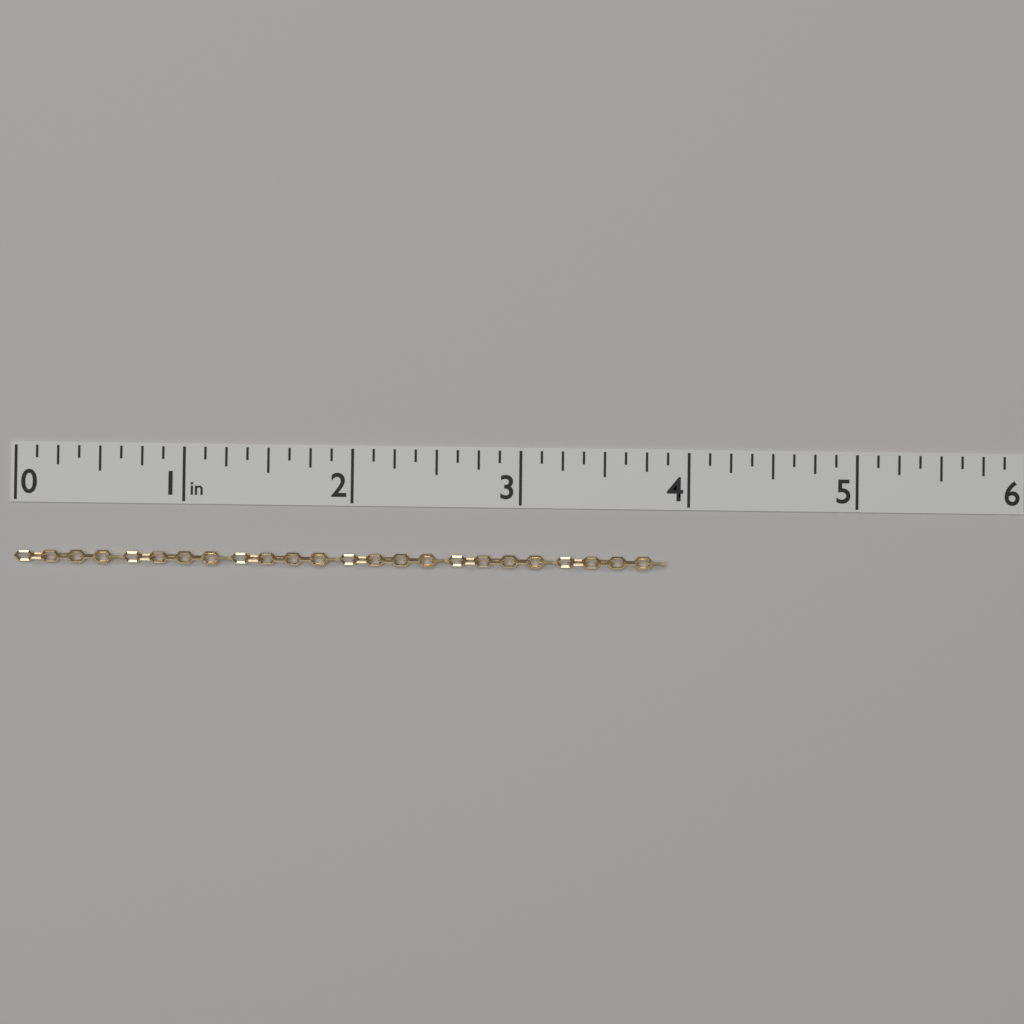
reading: 3.875 in
